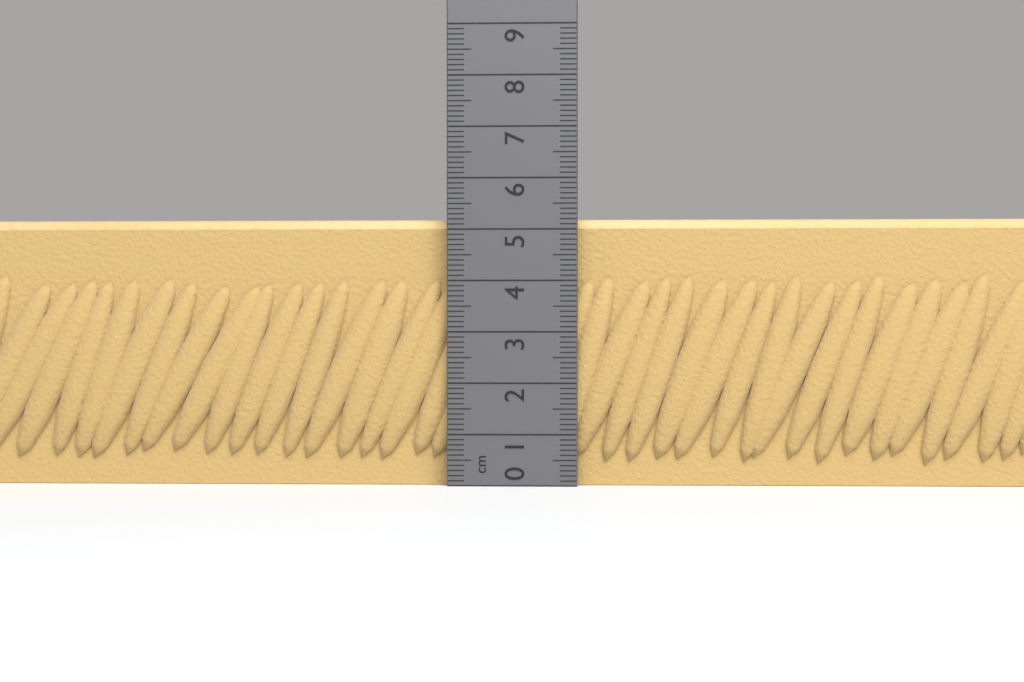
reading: 5.2 cm
